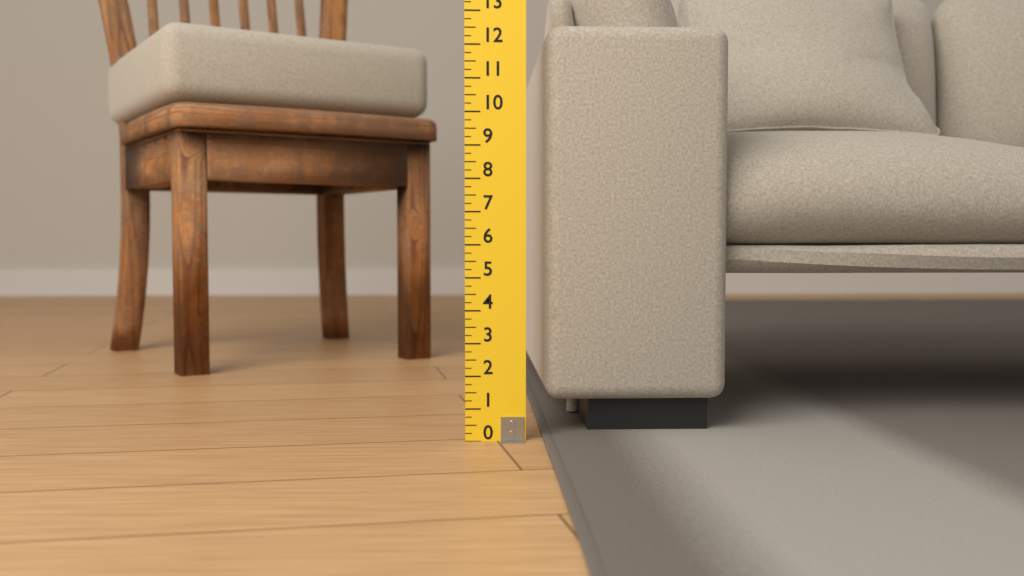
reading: 12.75 (no unit)
